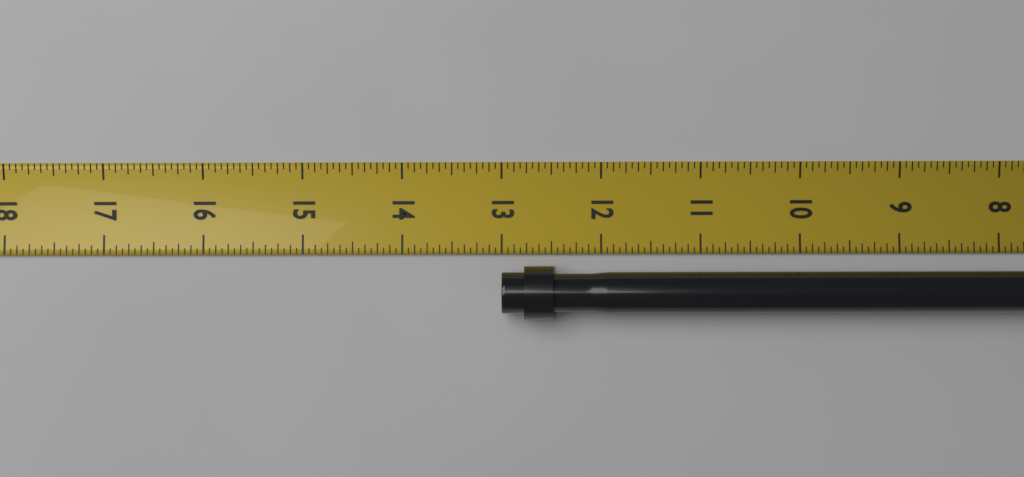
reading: 13.0000 in
